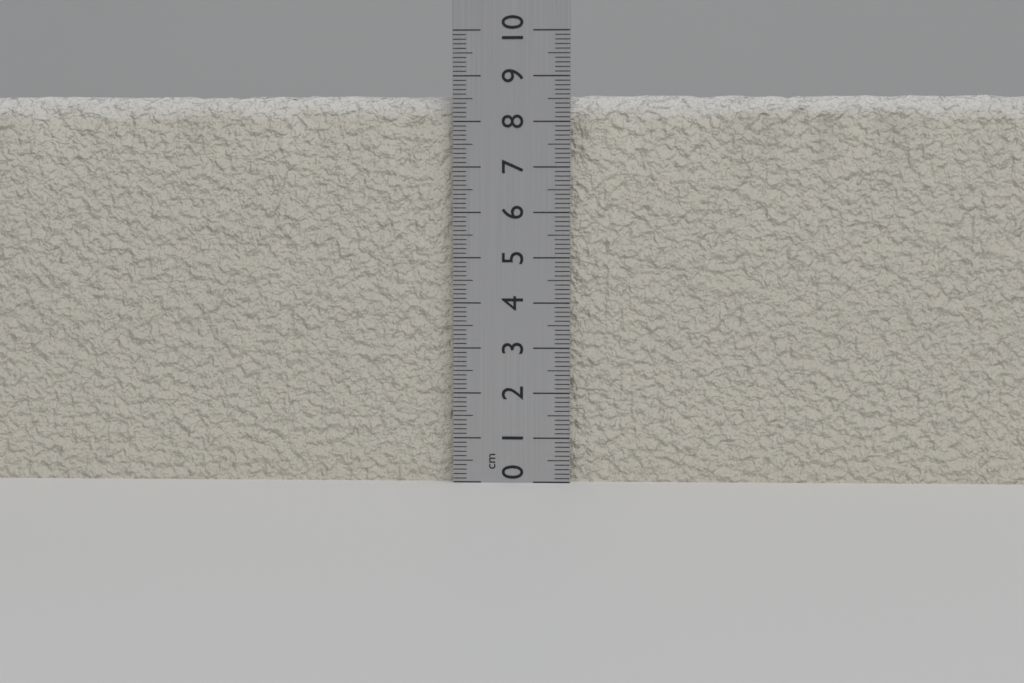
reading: 8.6 cm
